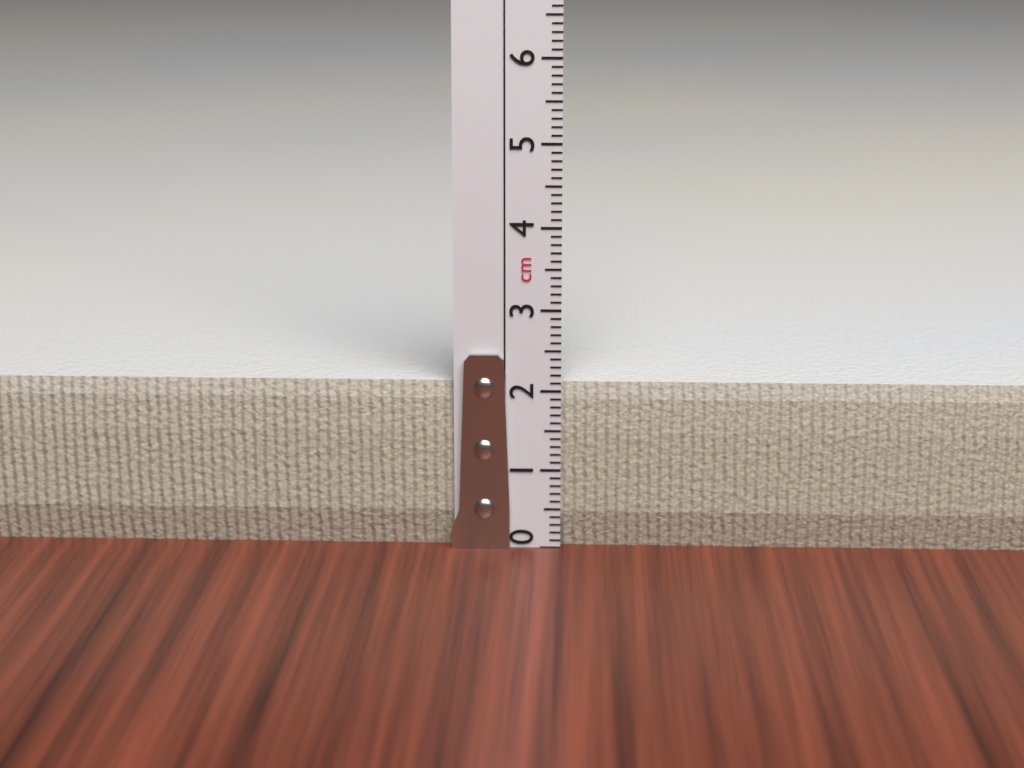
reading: 2.1 cm
